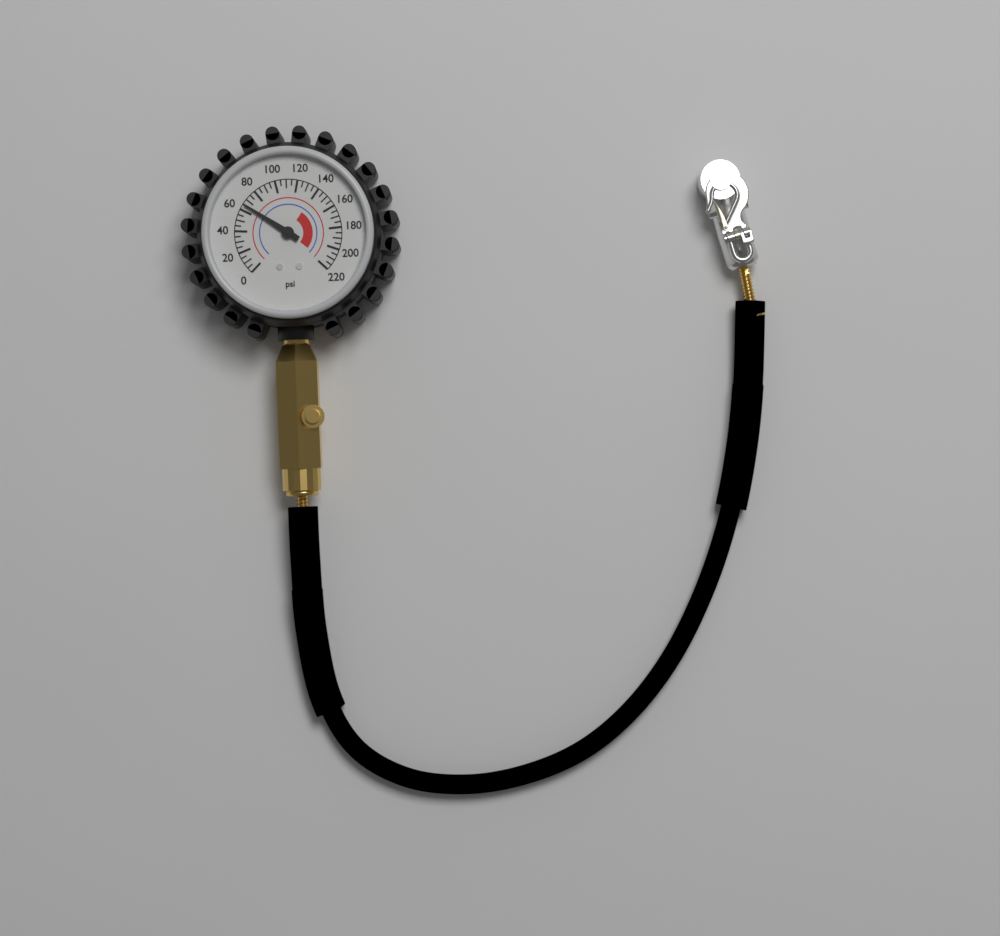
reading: 65 psi
